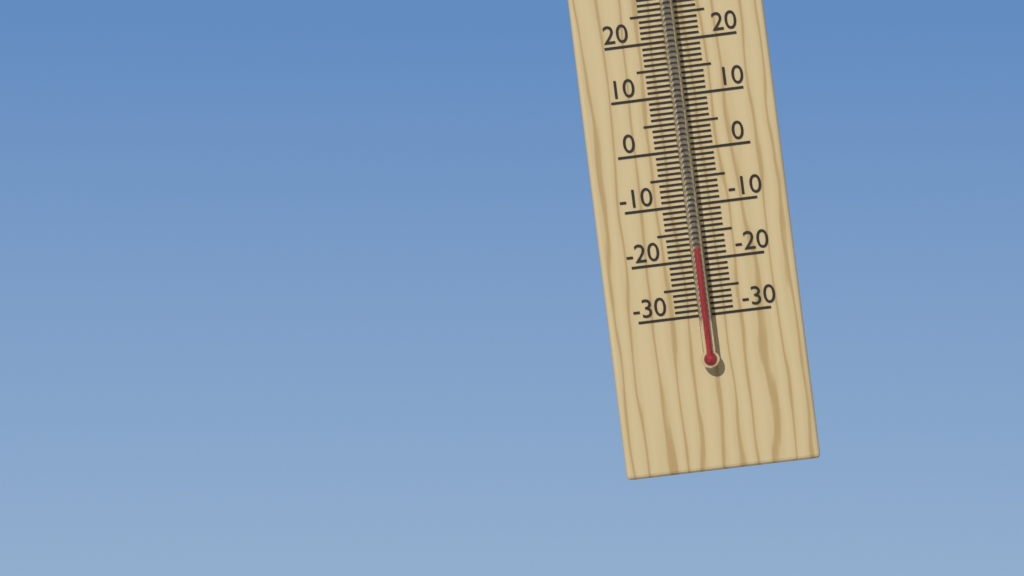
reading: -18 °C
